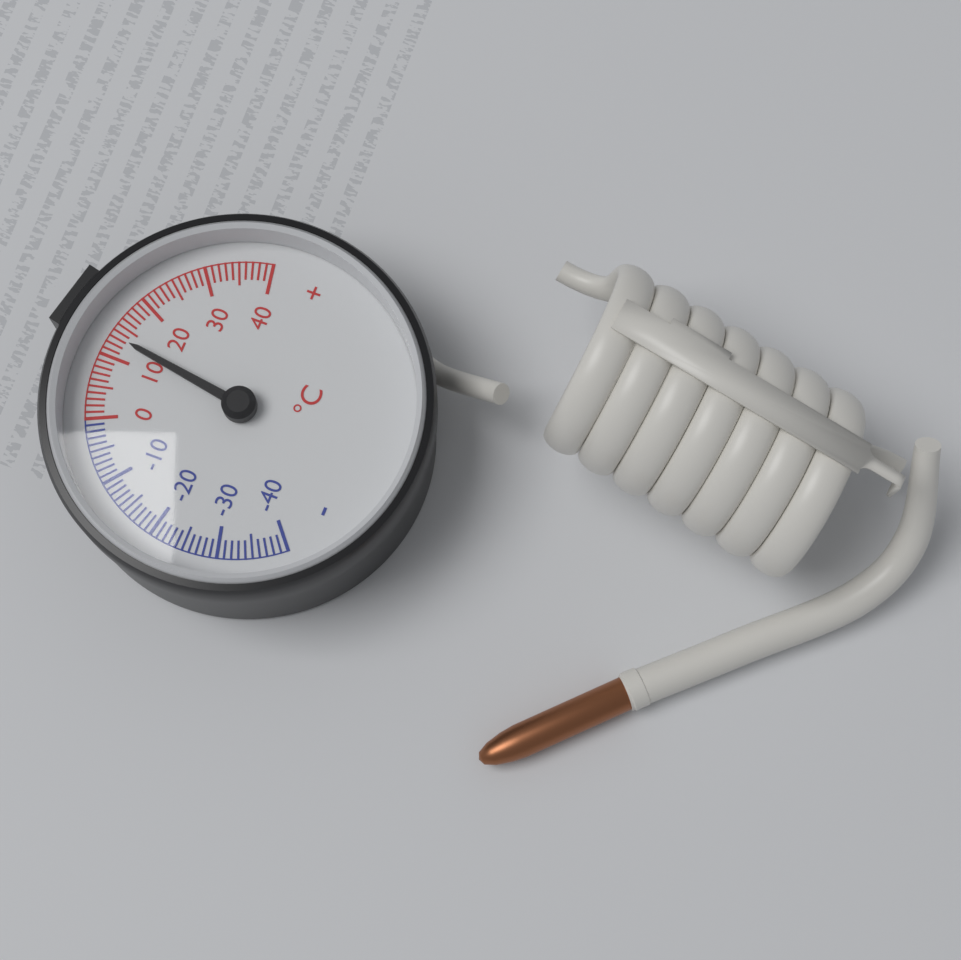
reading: 13 °C
